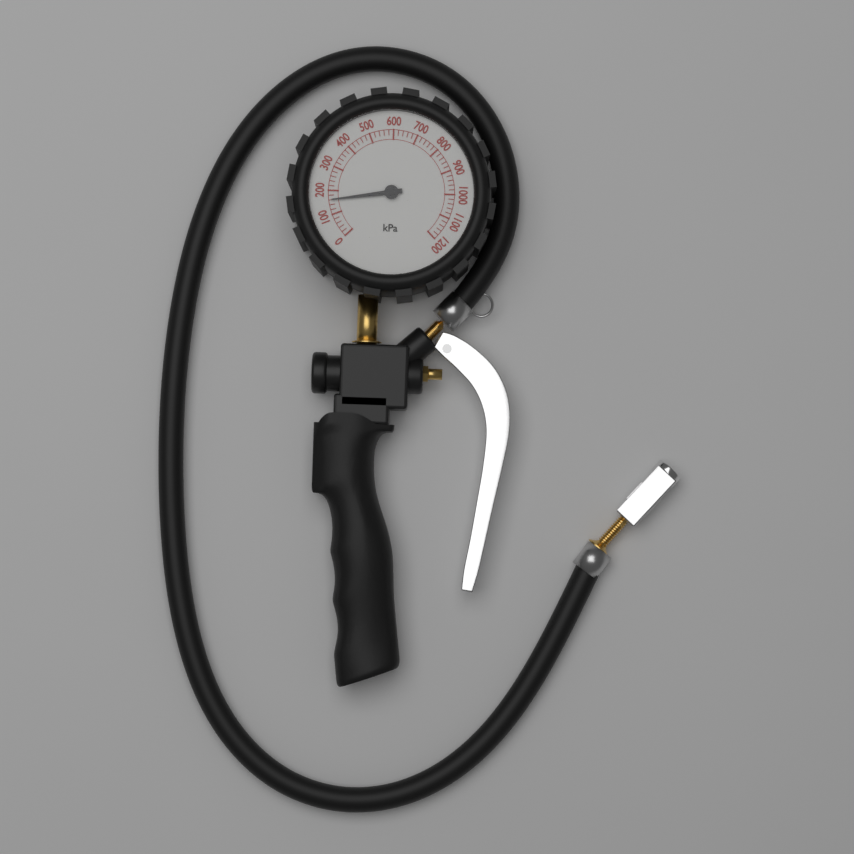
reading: 160 kPa
